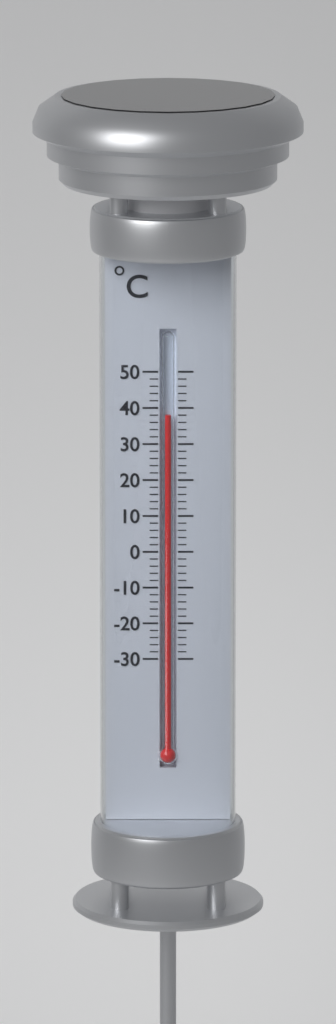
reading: 38 °C
